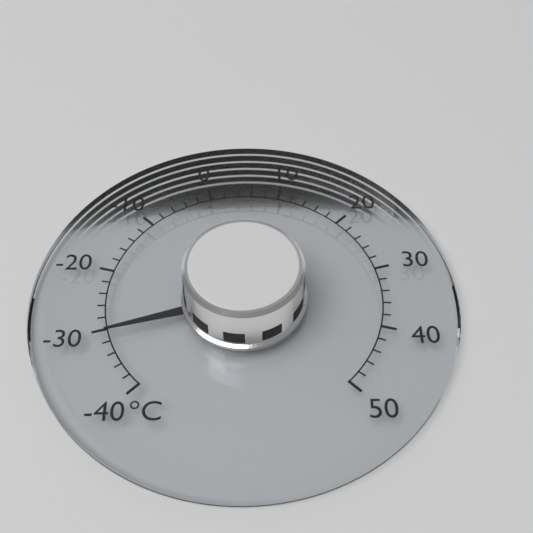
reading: -30 °C
